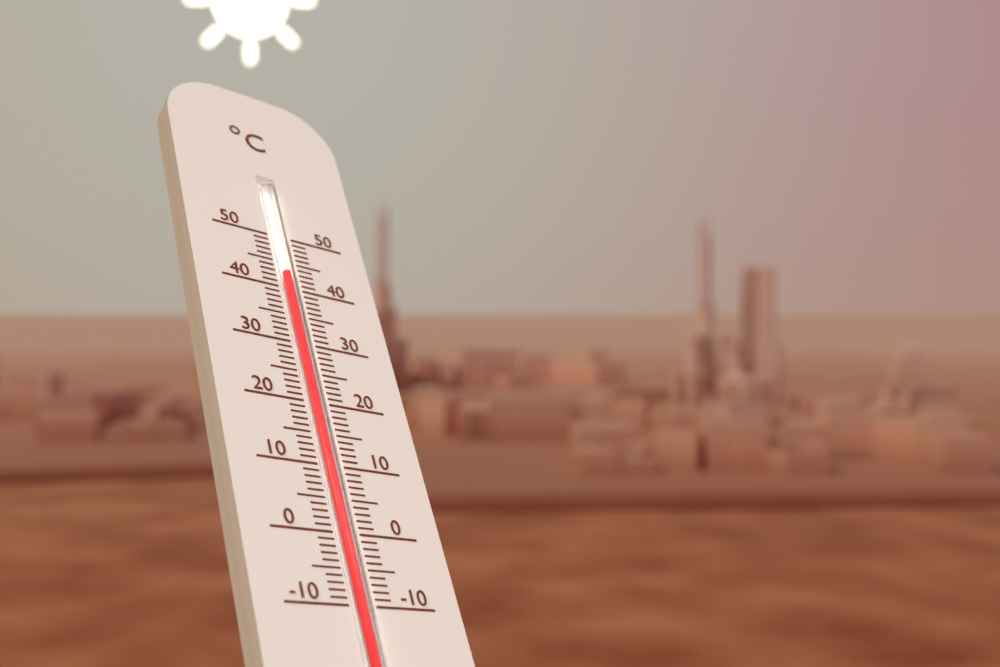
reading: 43 °C
